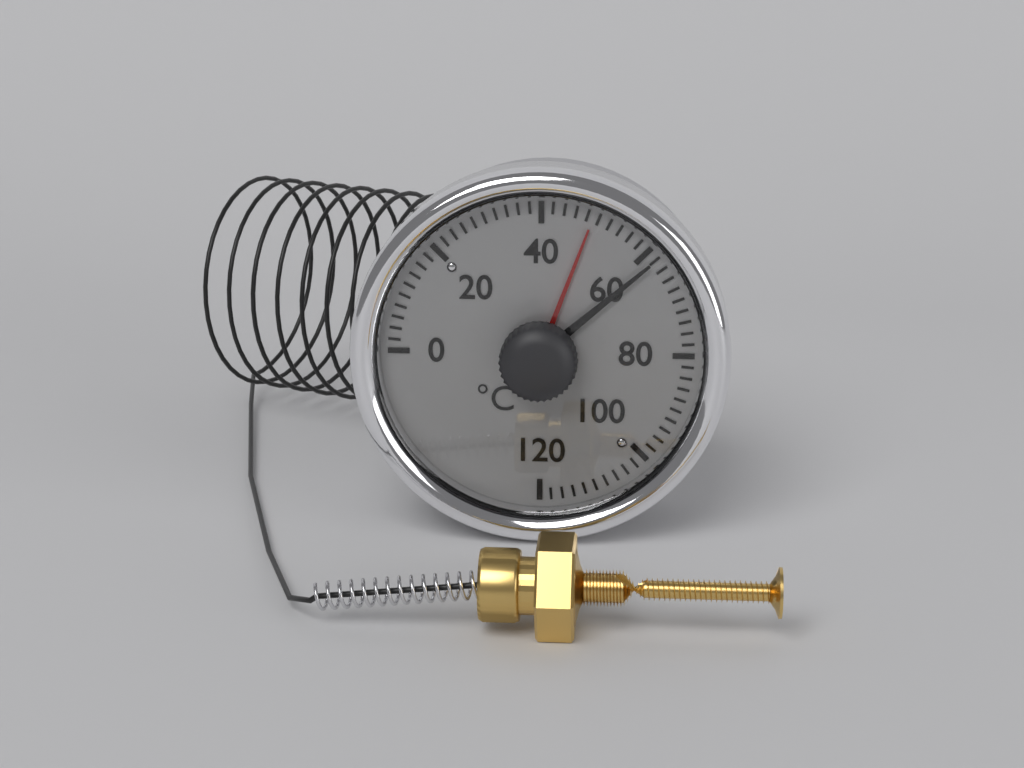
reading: 62 °C
